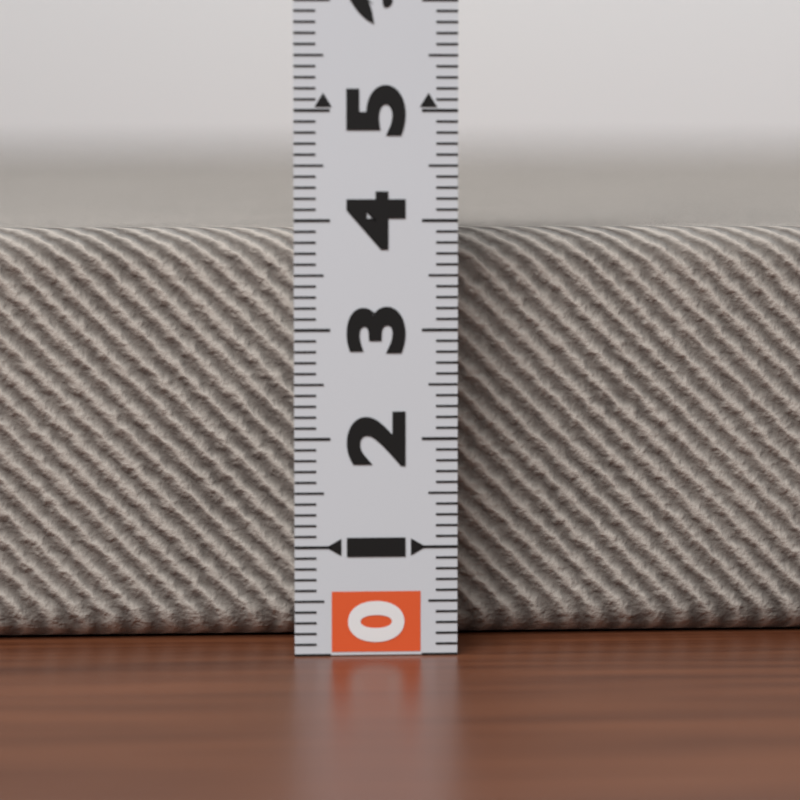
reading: 3.9 (no unit)
